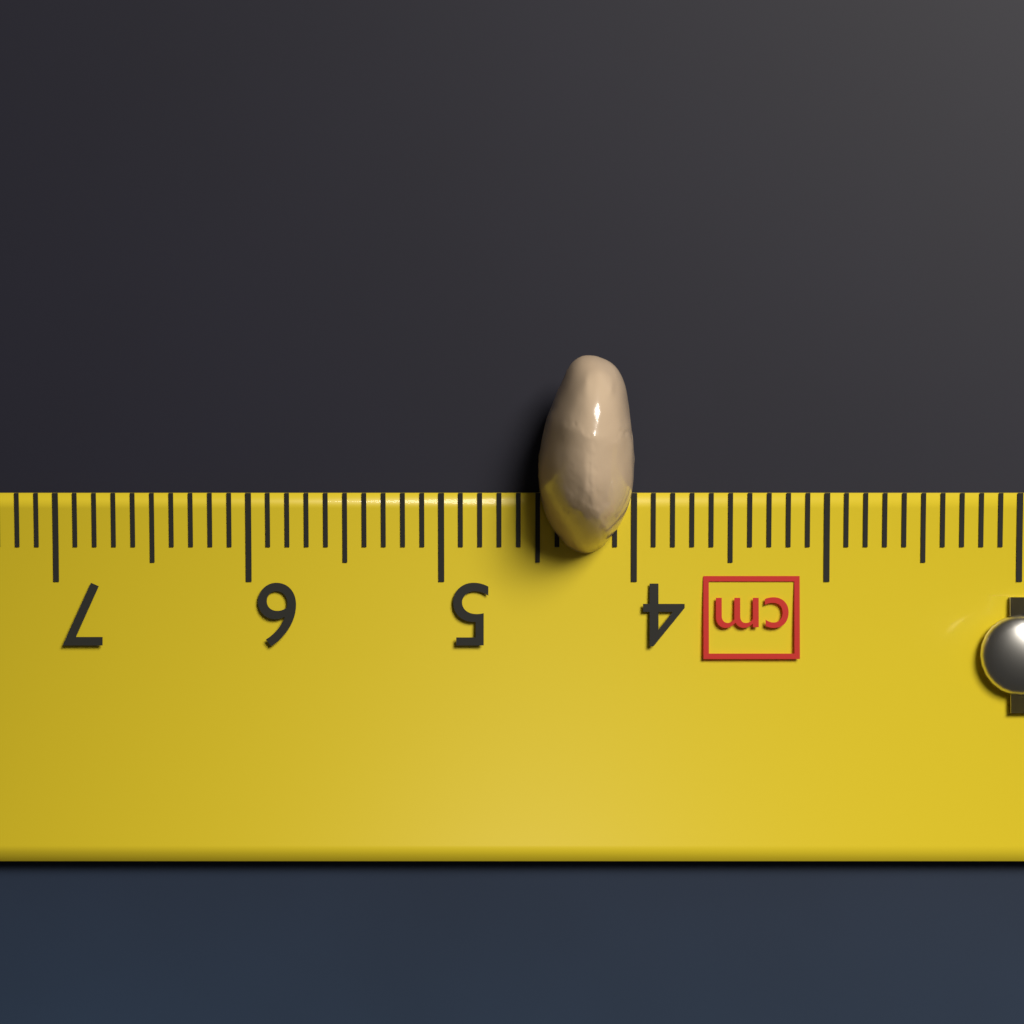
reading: 4.5 cm
